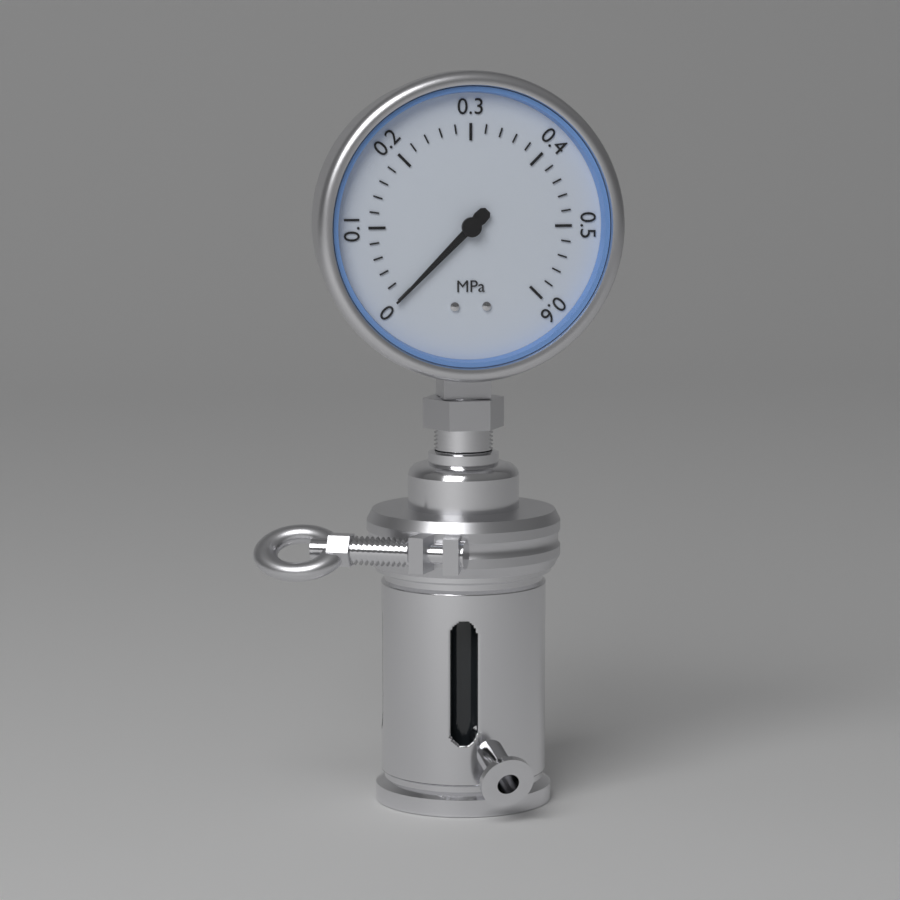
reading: 0.00 MPa
